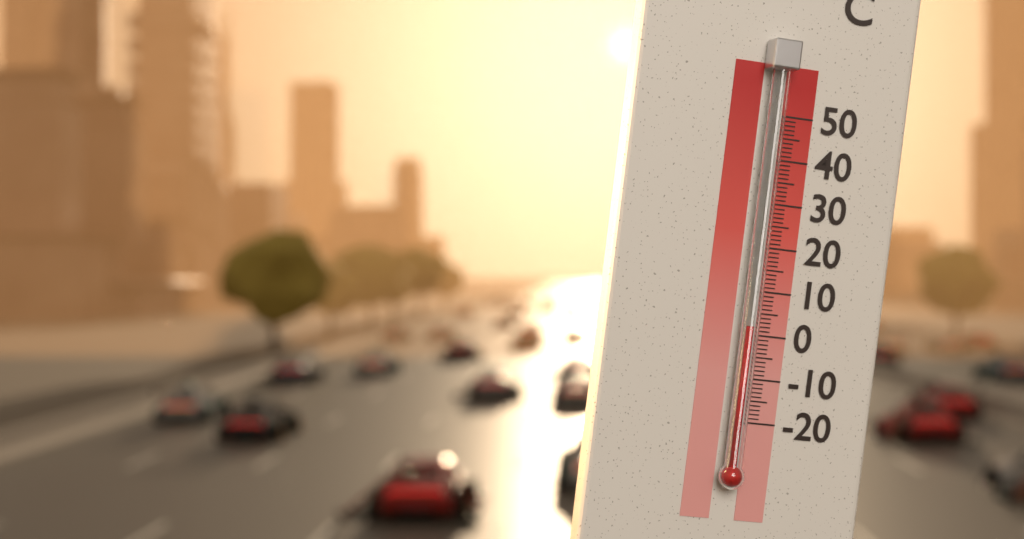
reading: 2 °C
